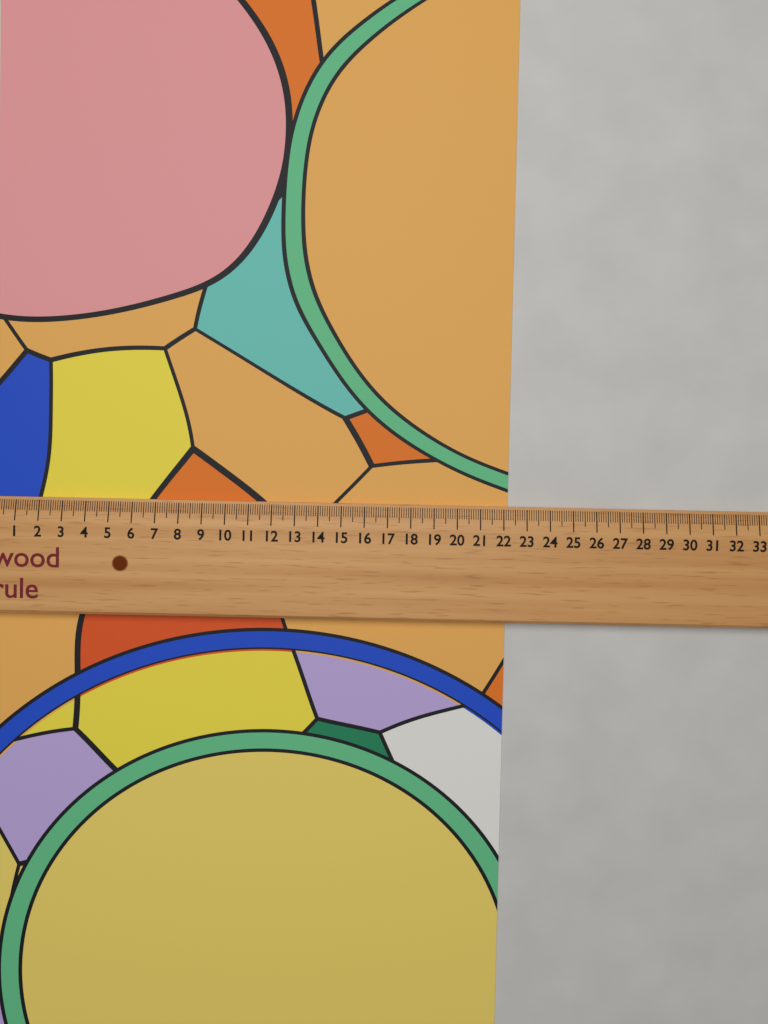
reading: 22.2 (no unit)
